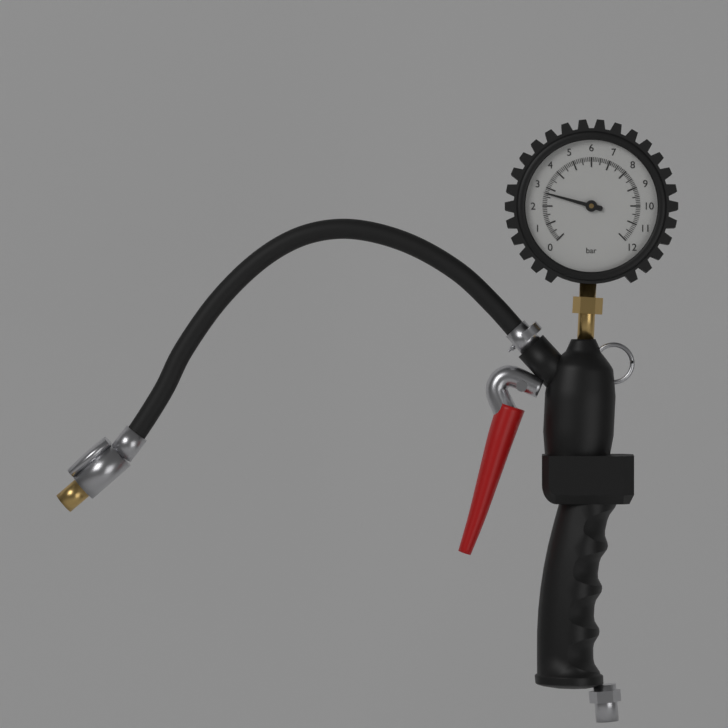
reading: 2.7 bar
